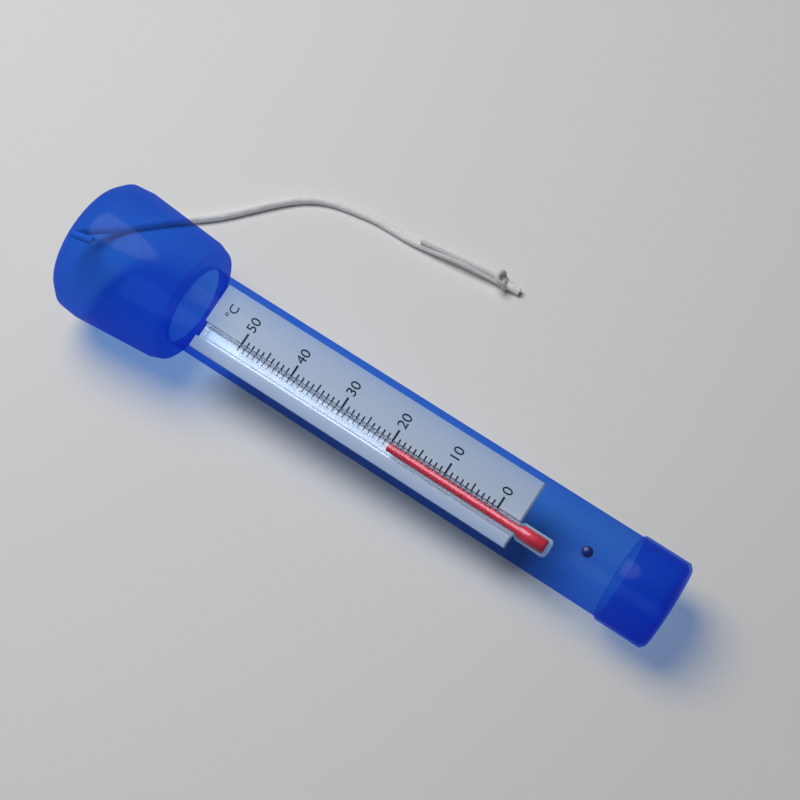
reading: 20 °C
